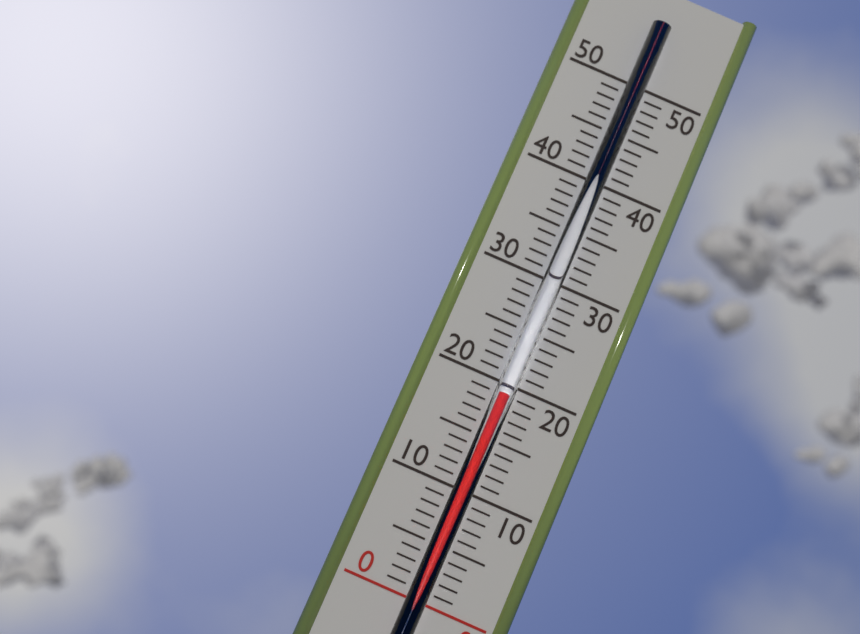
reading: 19 (no unit)
